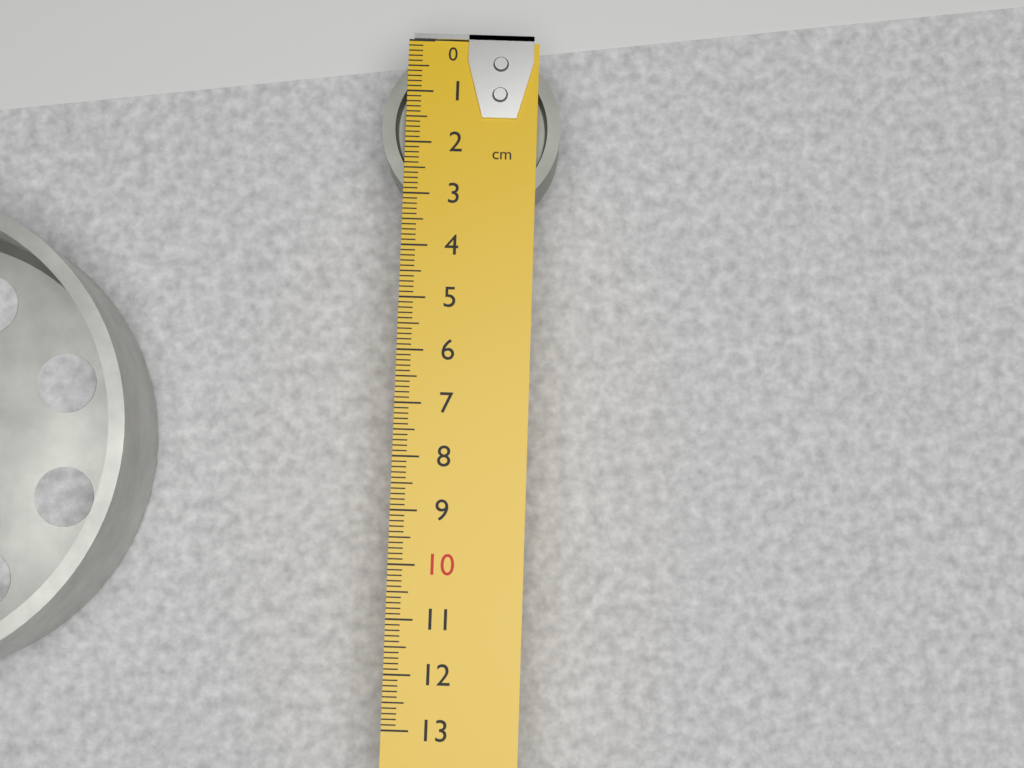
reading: 3.4 cm
